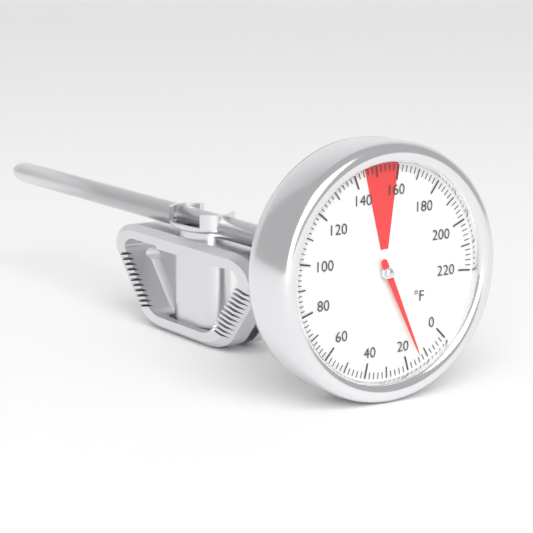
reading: 14 °F
